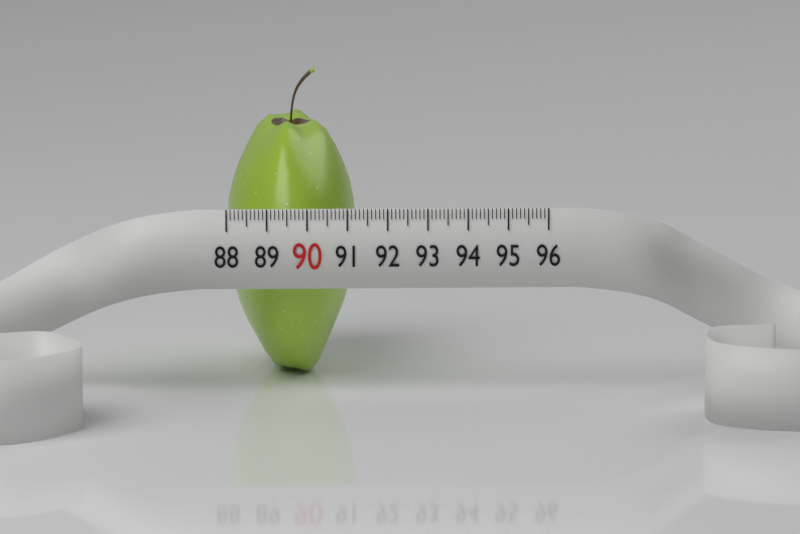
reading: 91.3 (no unit)
